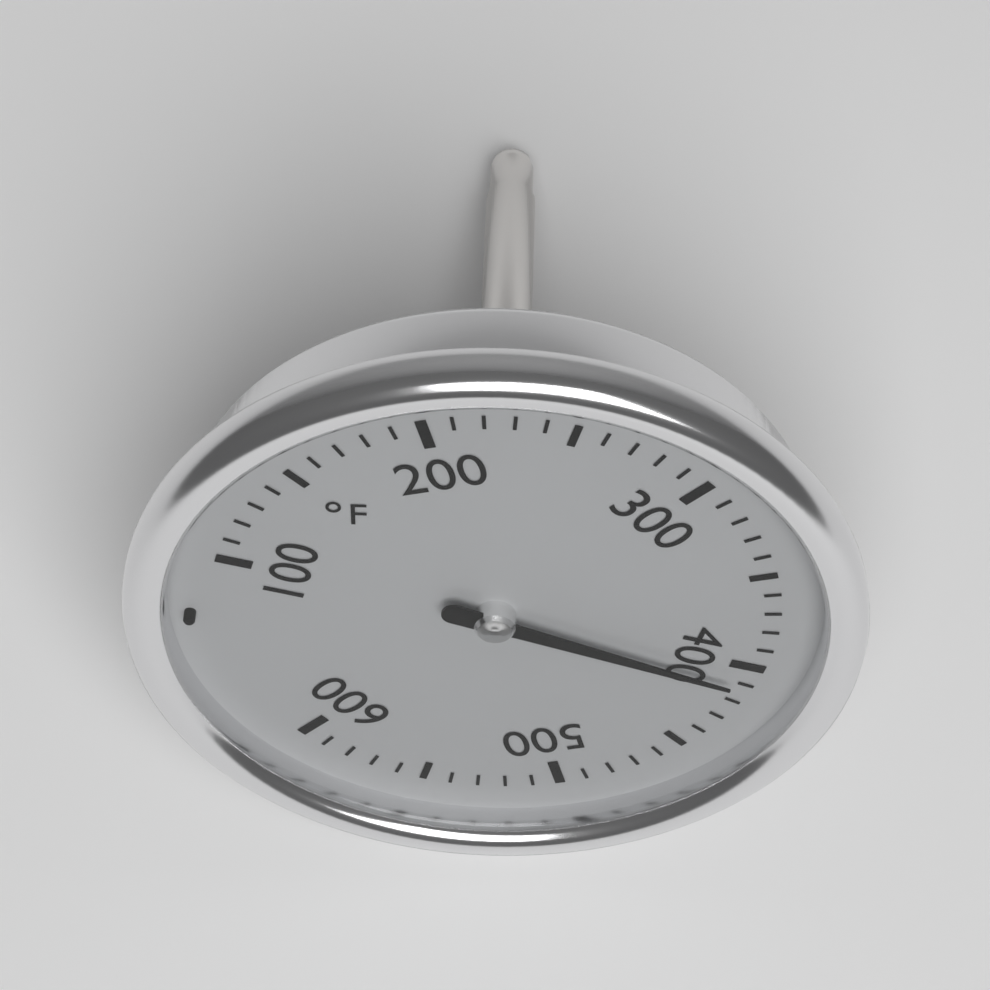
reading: 410 °F
